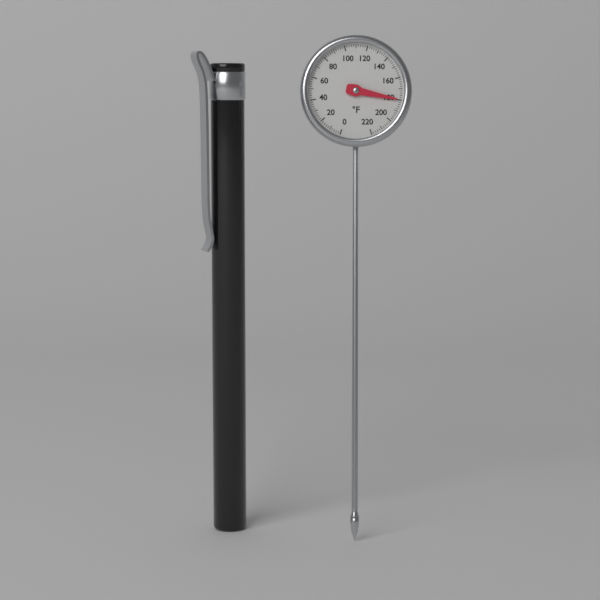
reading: 180 °F
